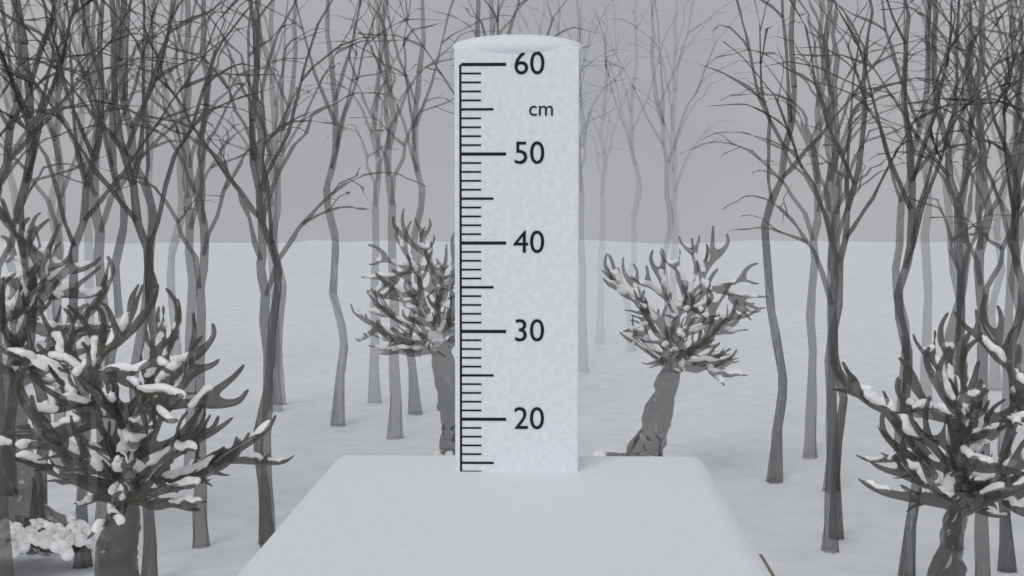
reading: 14 cm
